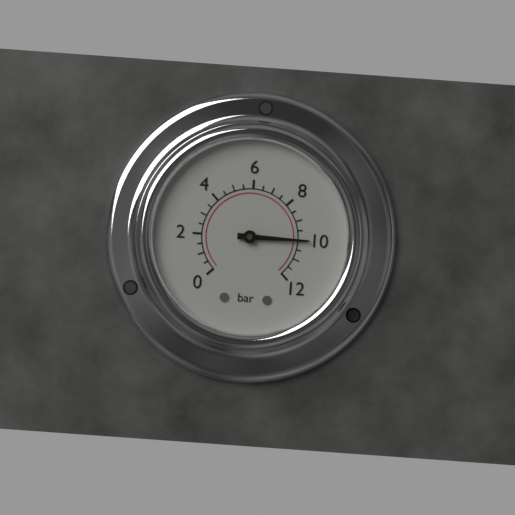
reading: 10.0 bar
